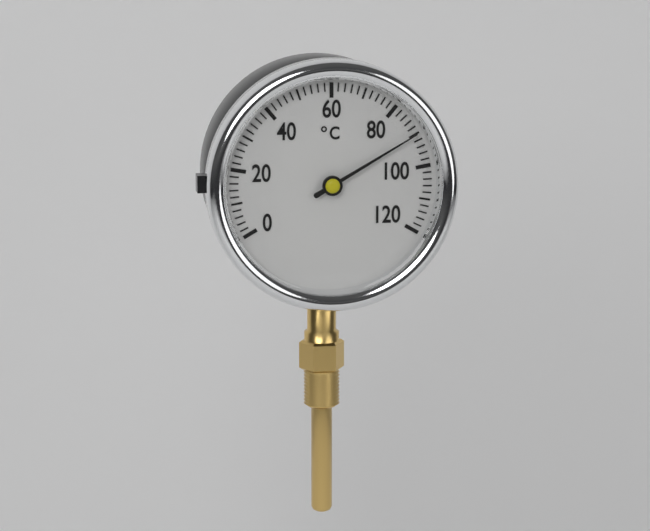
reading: 90 °C
